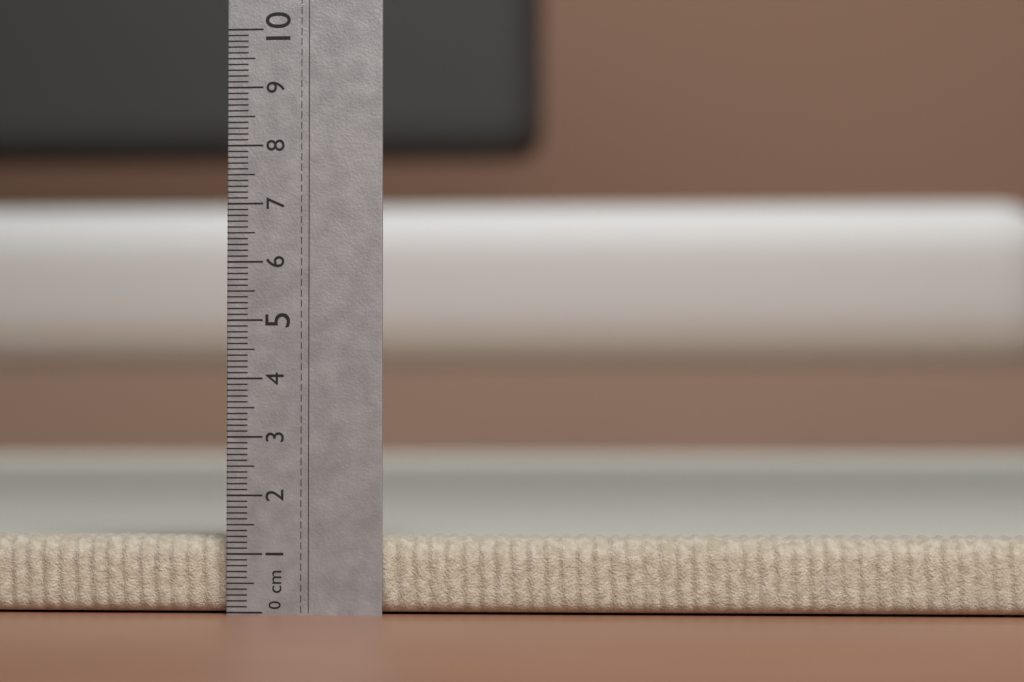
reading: 1.3 cm
